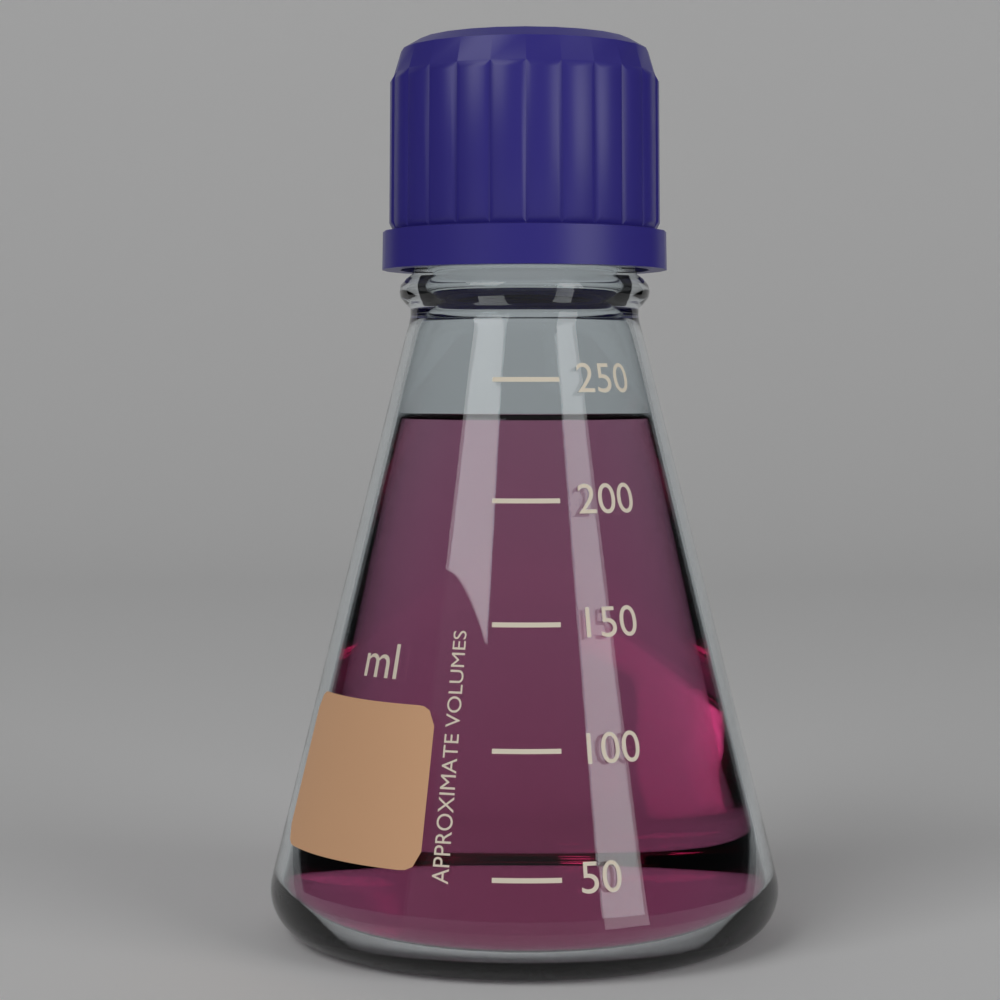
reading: 235 ml
